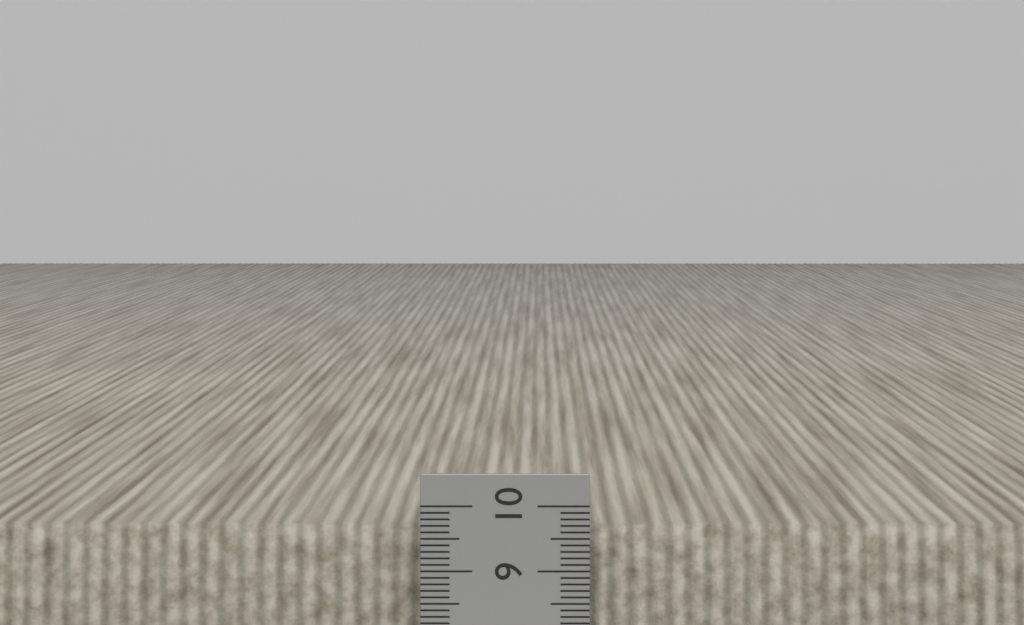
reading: 9.7 cm
